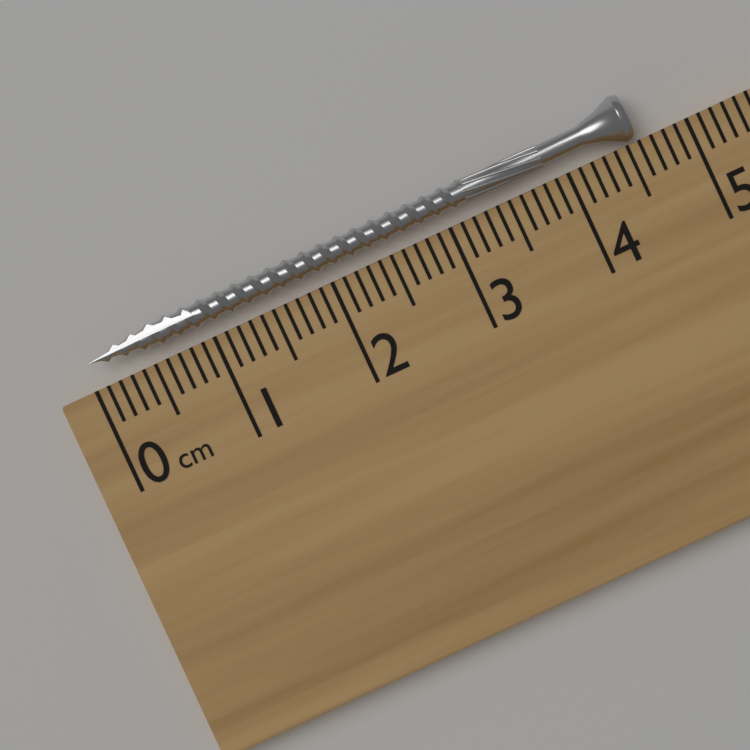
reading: 4.6 cm
